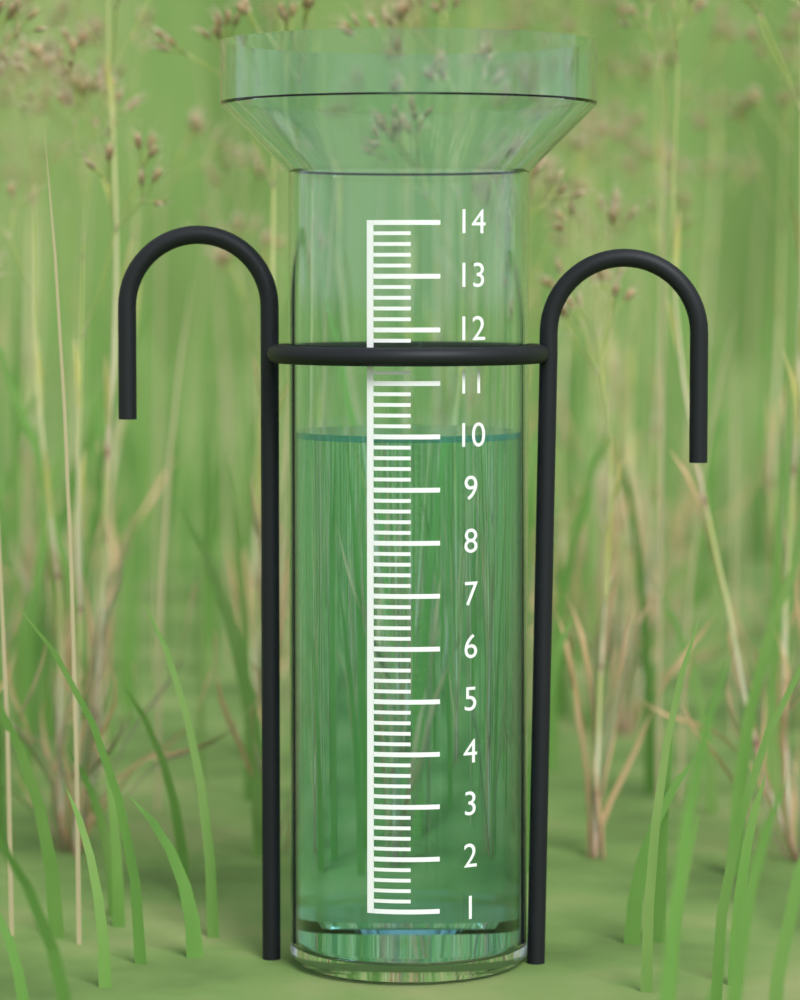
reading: 10.0 (no unit)
